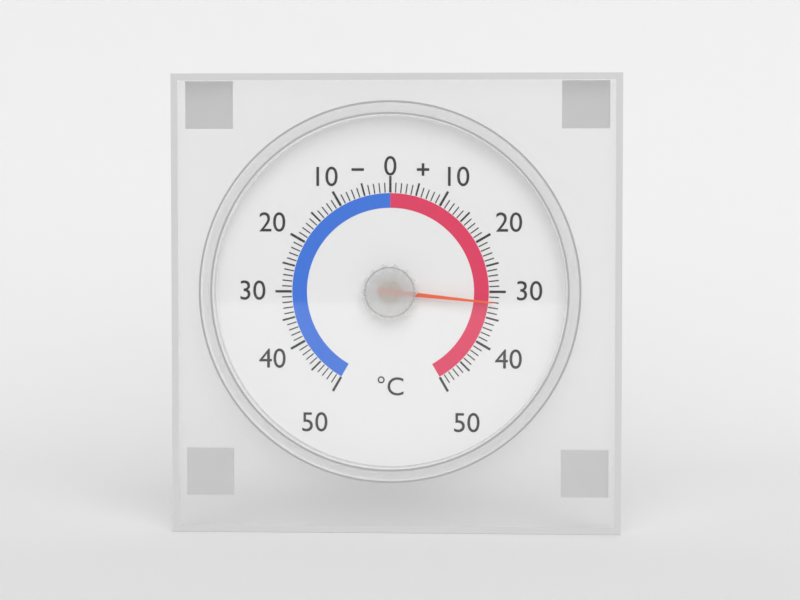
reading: 32 °C
